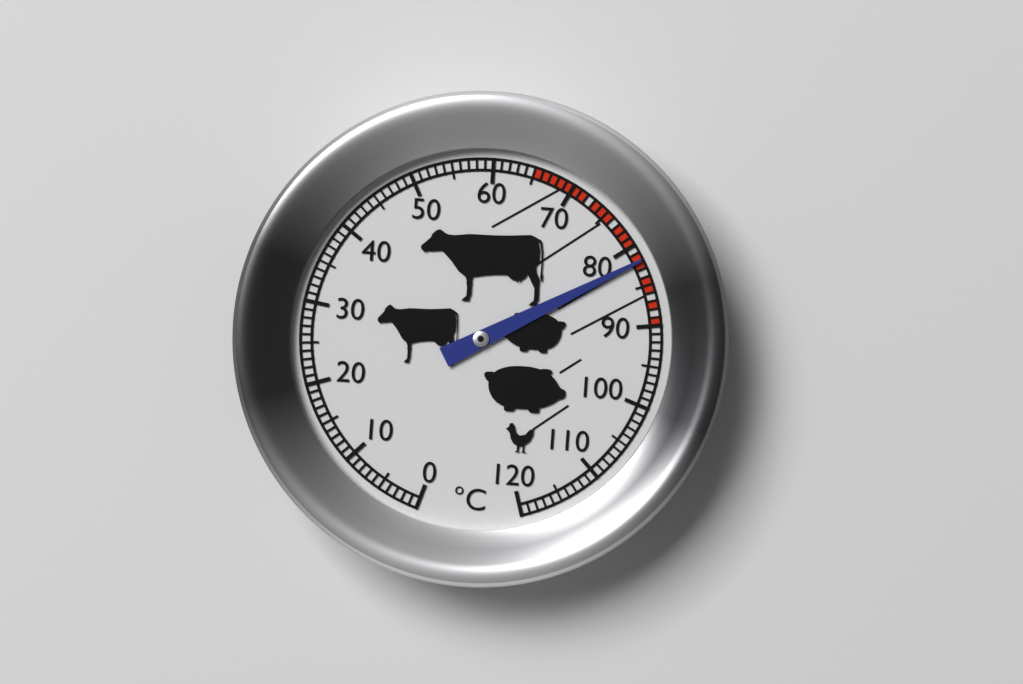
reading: 82 °C
